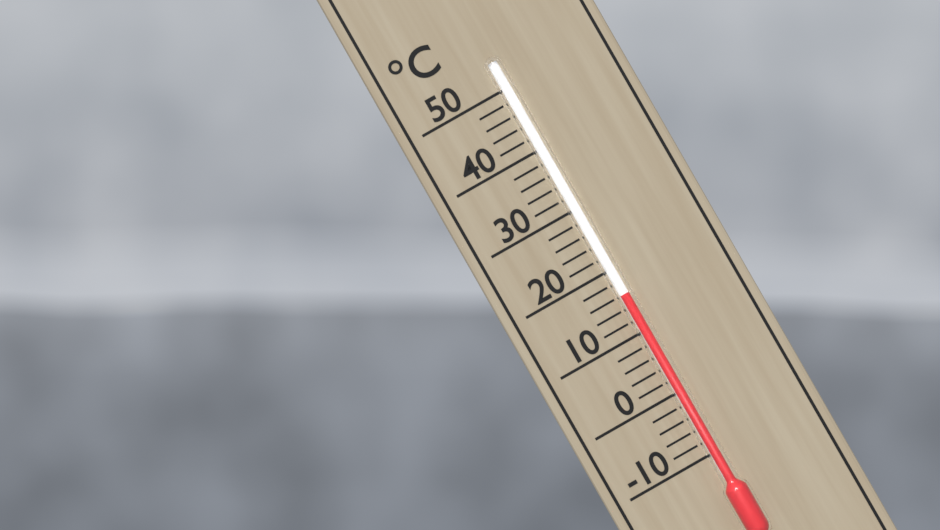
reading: 16 °C
